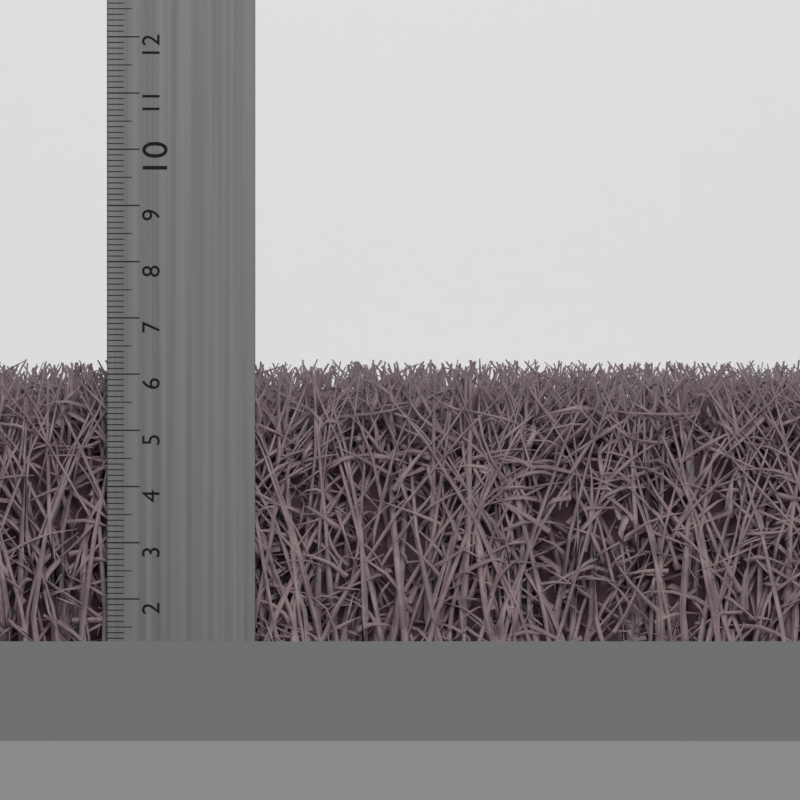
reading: 6.3 cm
